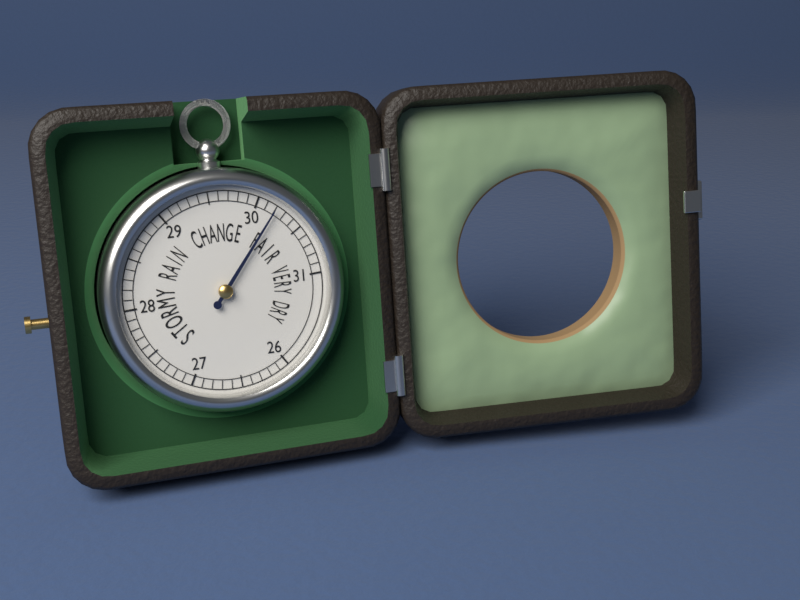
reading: 30.2 (no unit)
